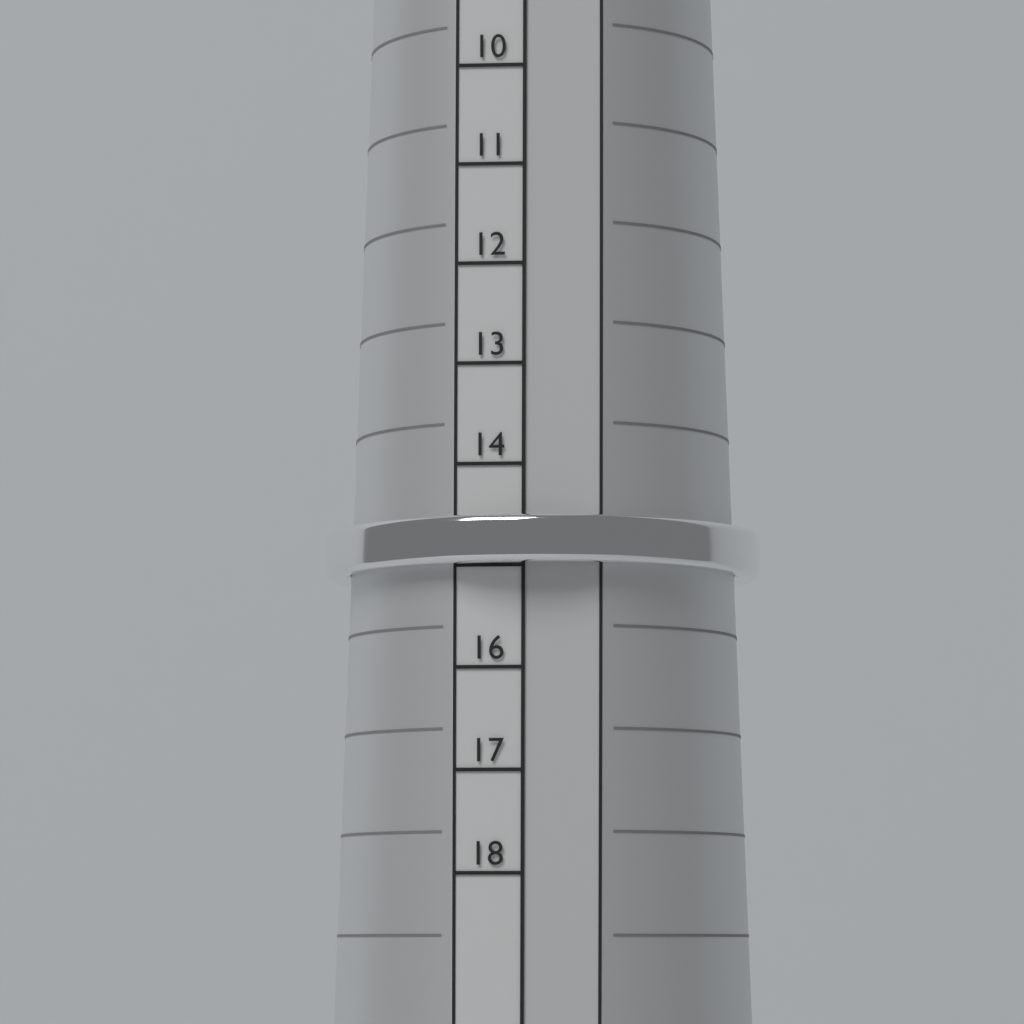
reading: 15 (no unit)
